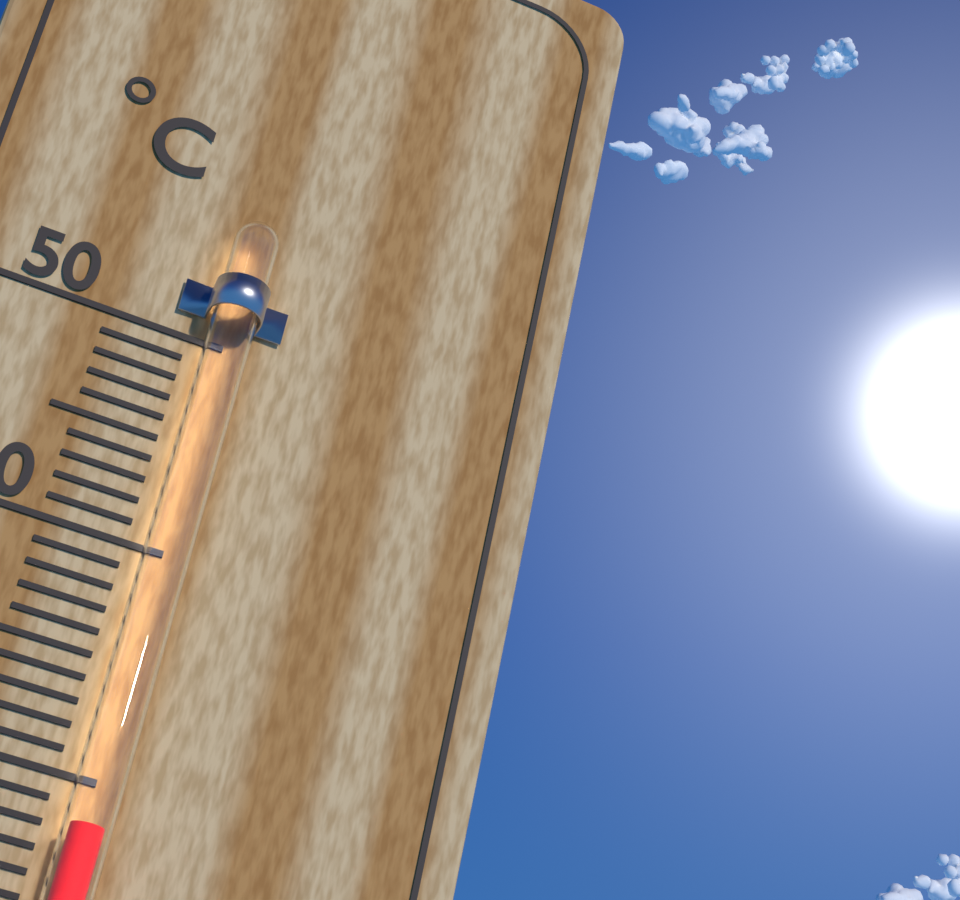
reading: 28 °C
